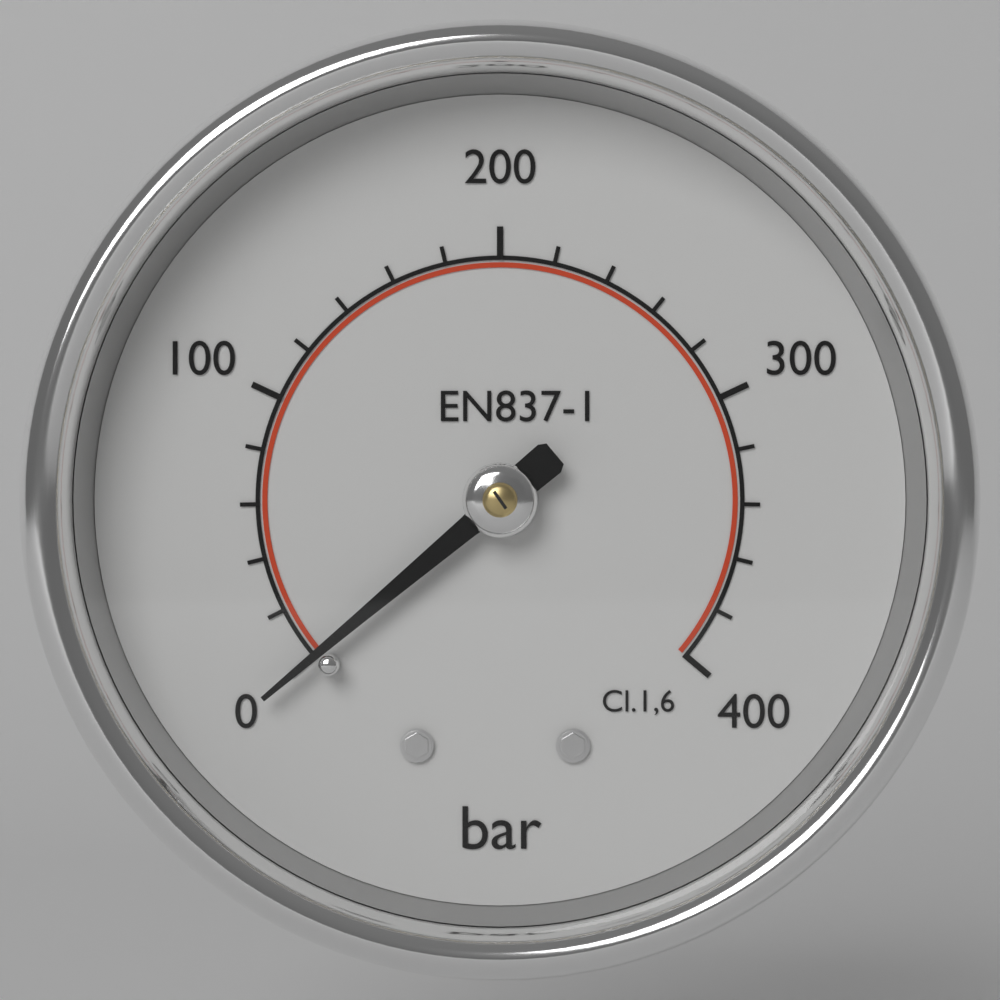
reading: 0 bar
